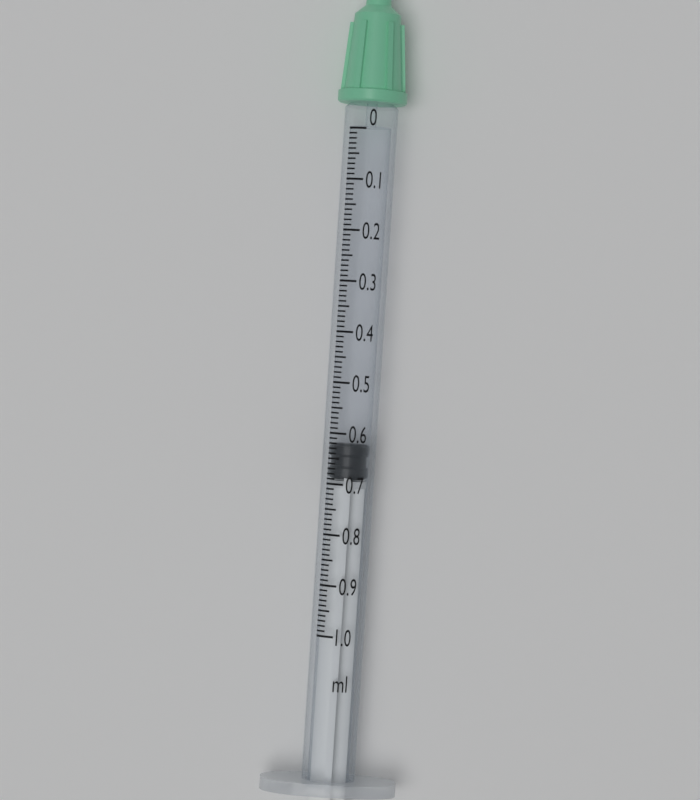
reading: 0.62 ml
